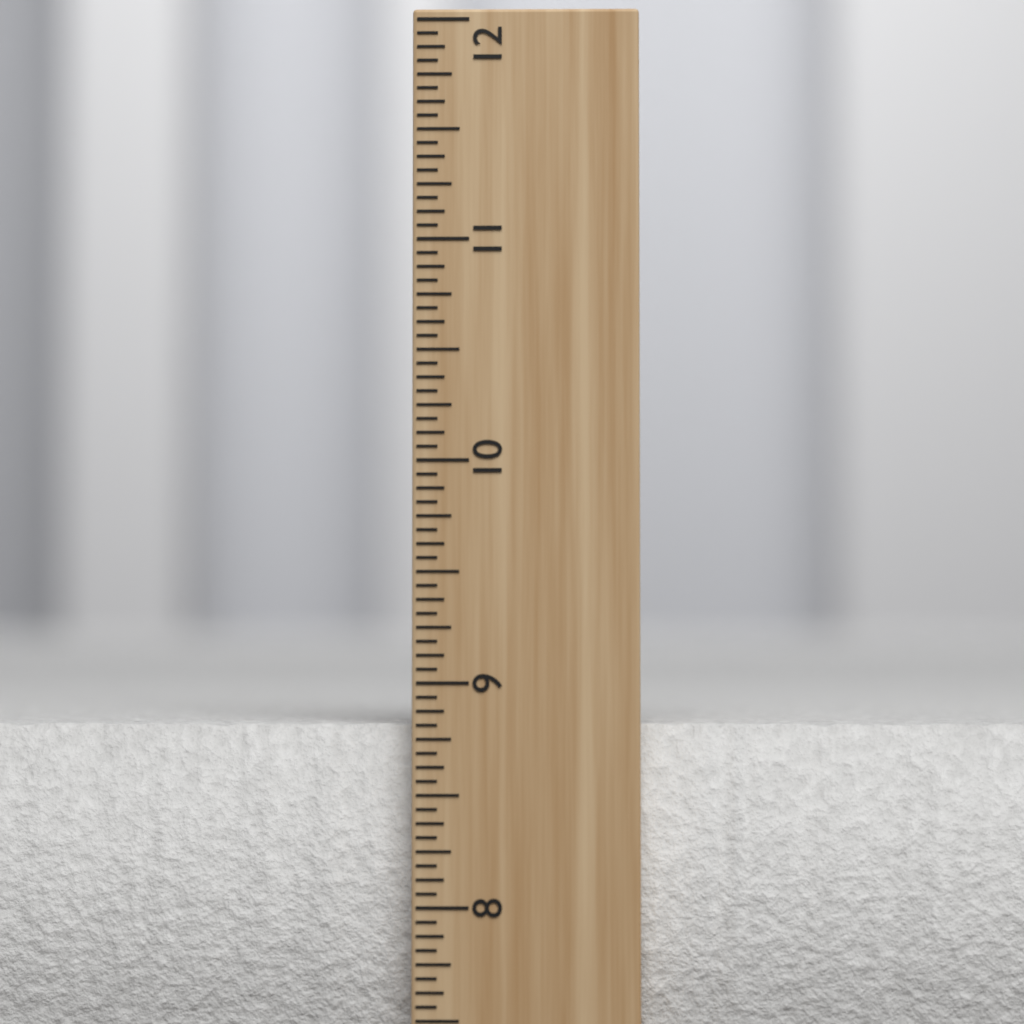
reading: 8.8125 inch
